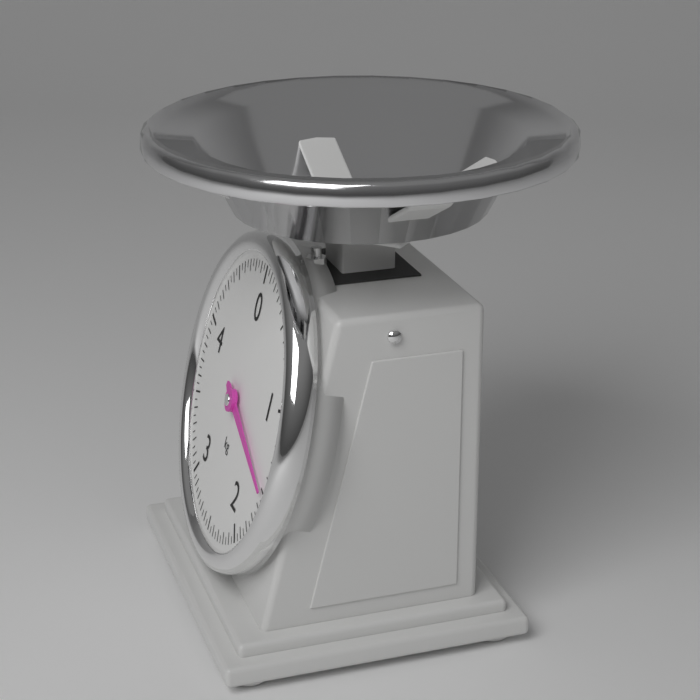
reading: 1.50 kg
